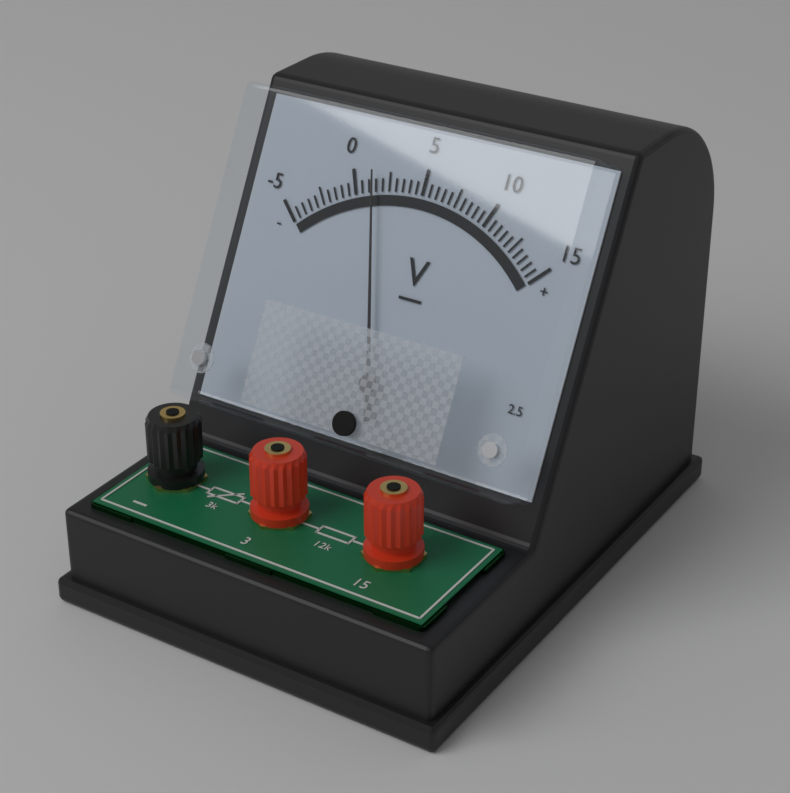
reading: 1.5 V
